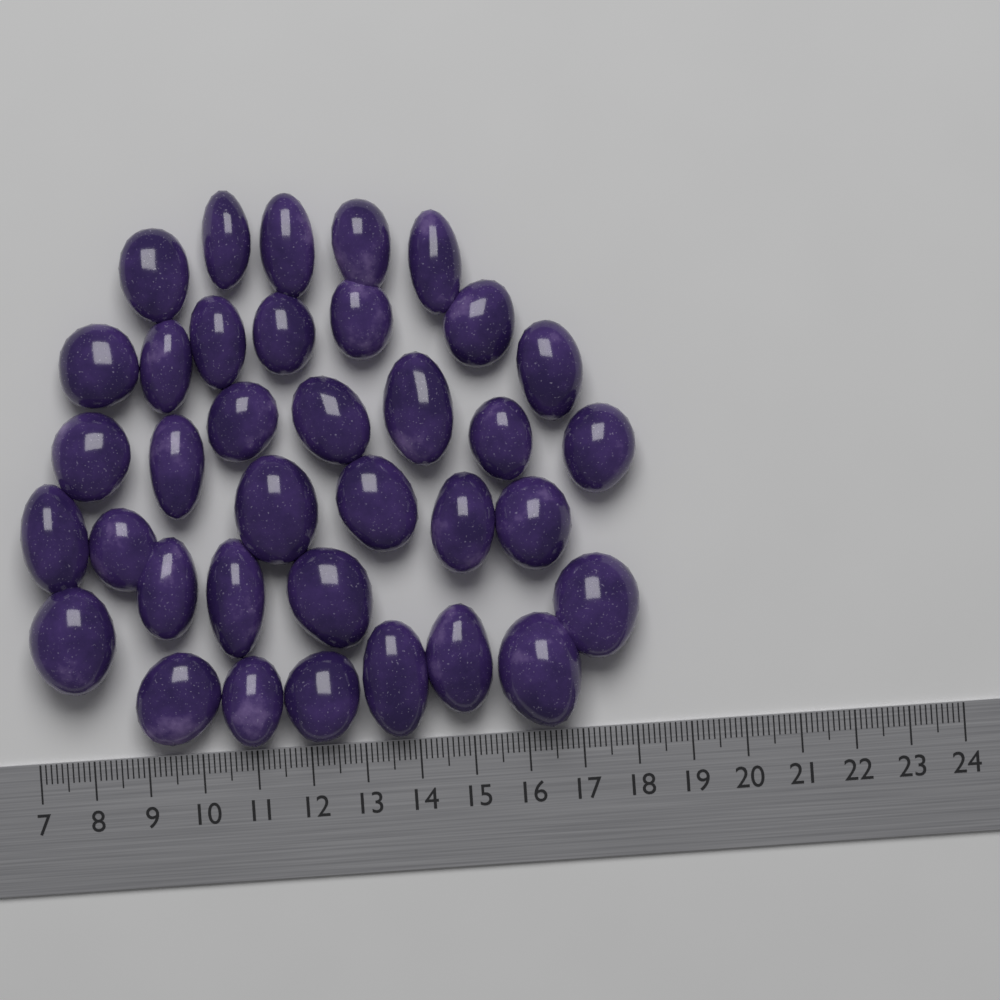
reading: 18.3 (no unit)
